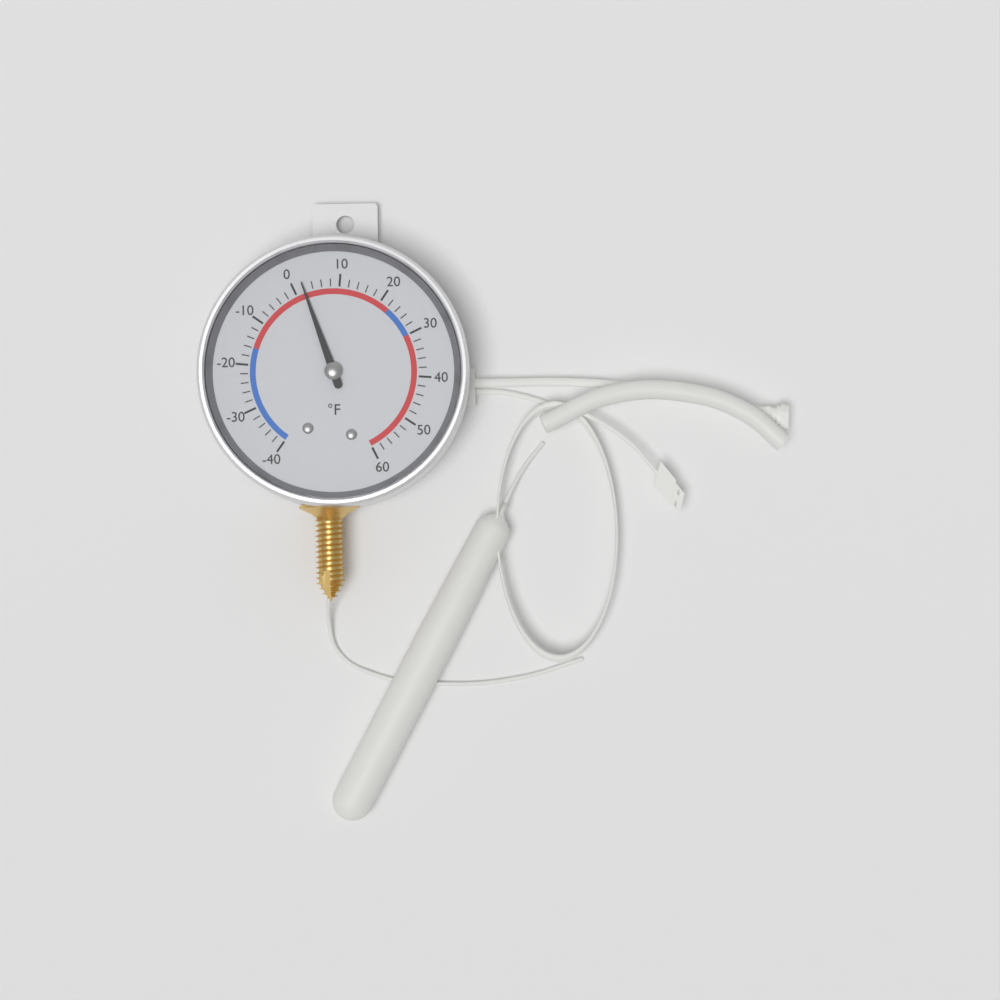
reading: 2 °F
